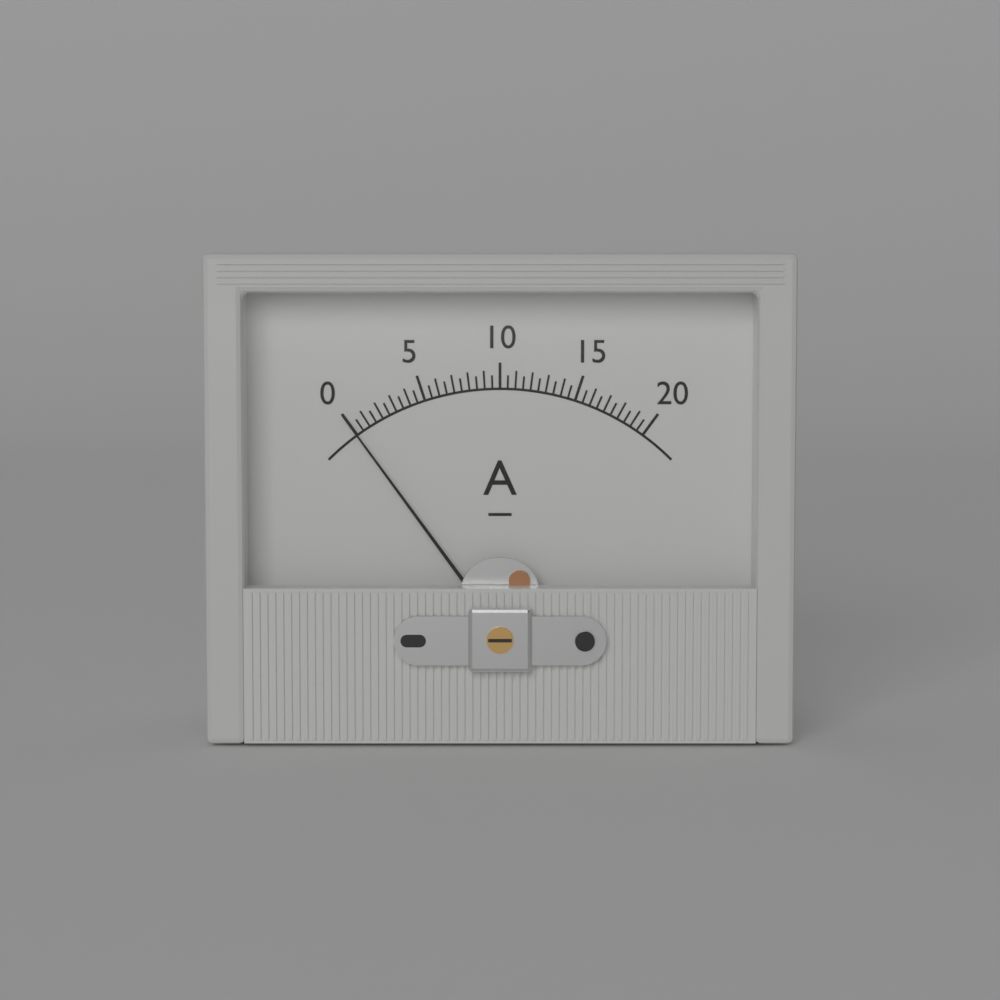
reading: 0.0 A
